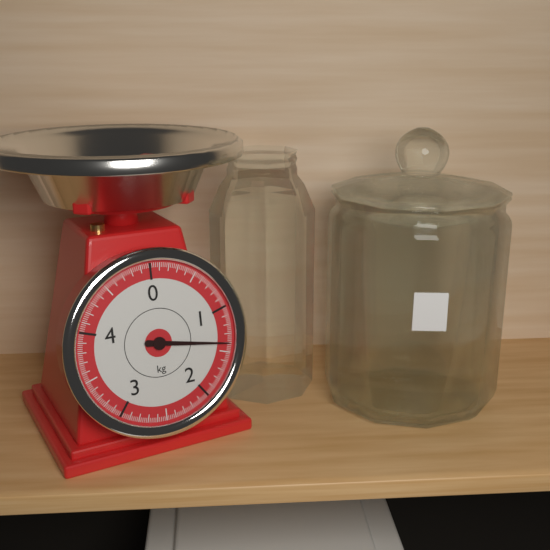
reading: 1.40 kg
